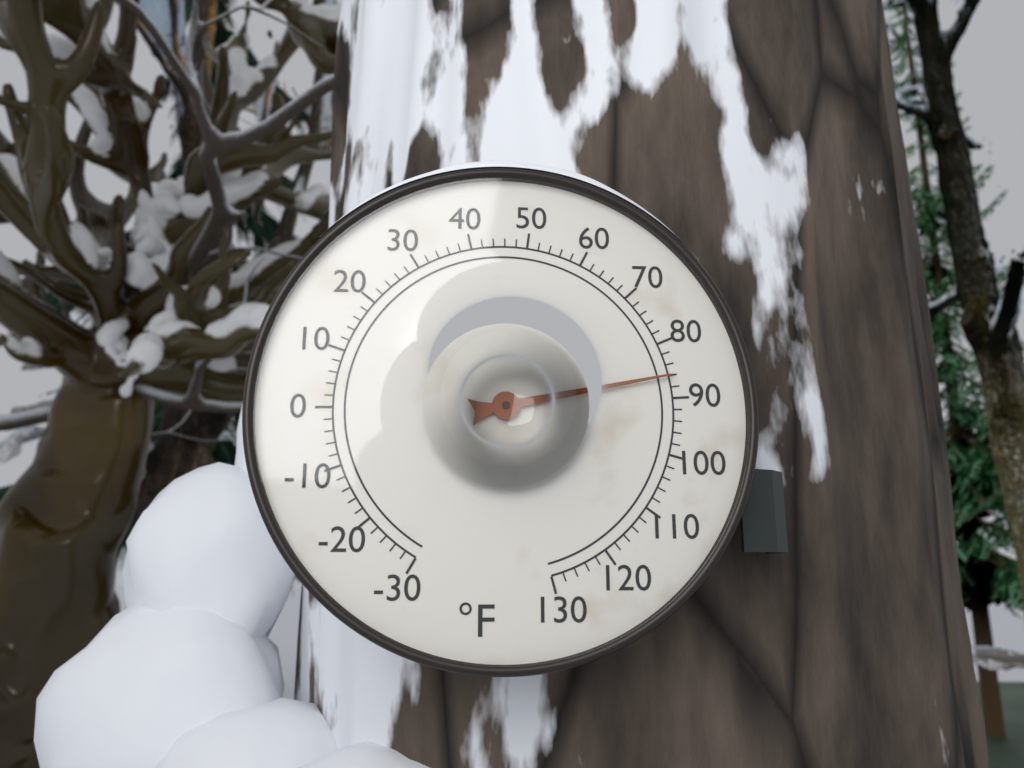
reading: 86 °F
